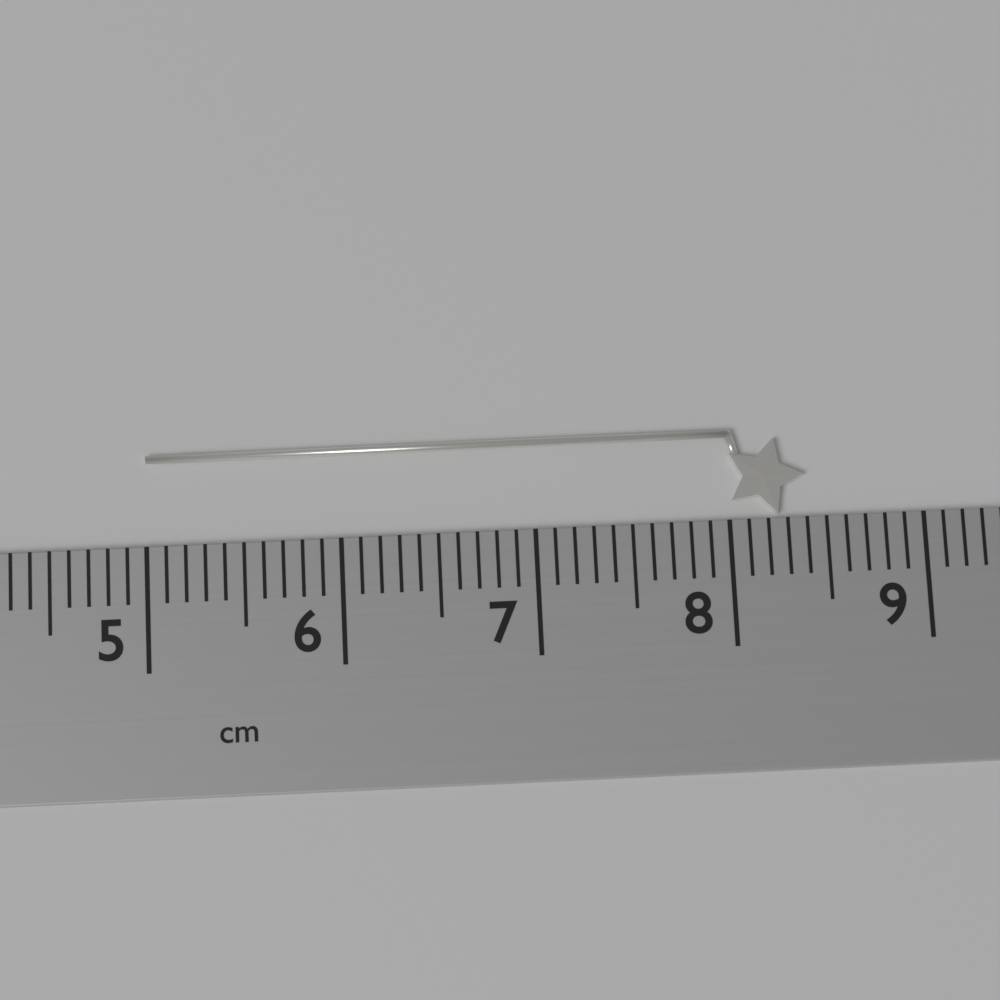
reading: 8.4 cm
